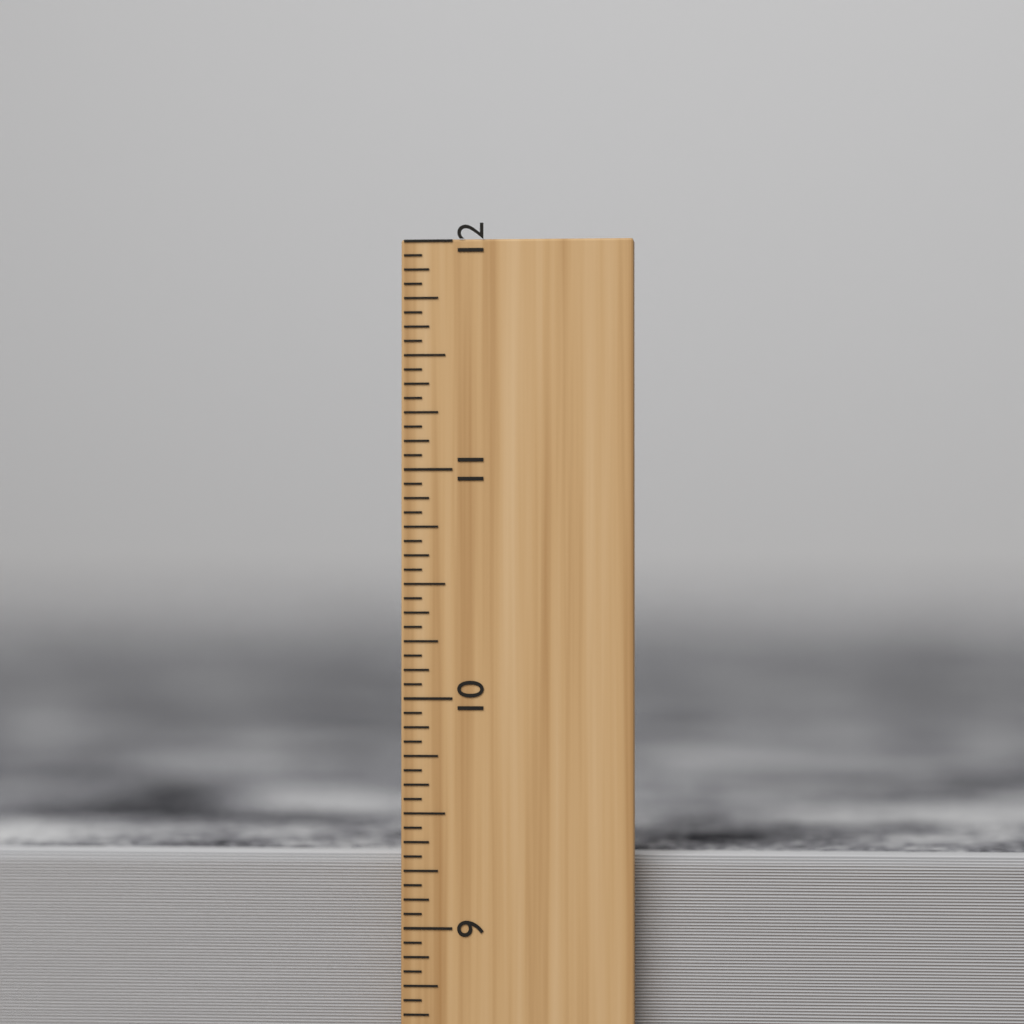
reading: 9.3125 inch
